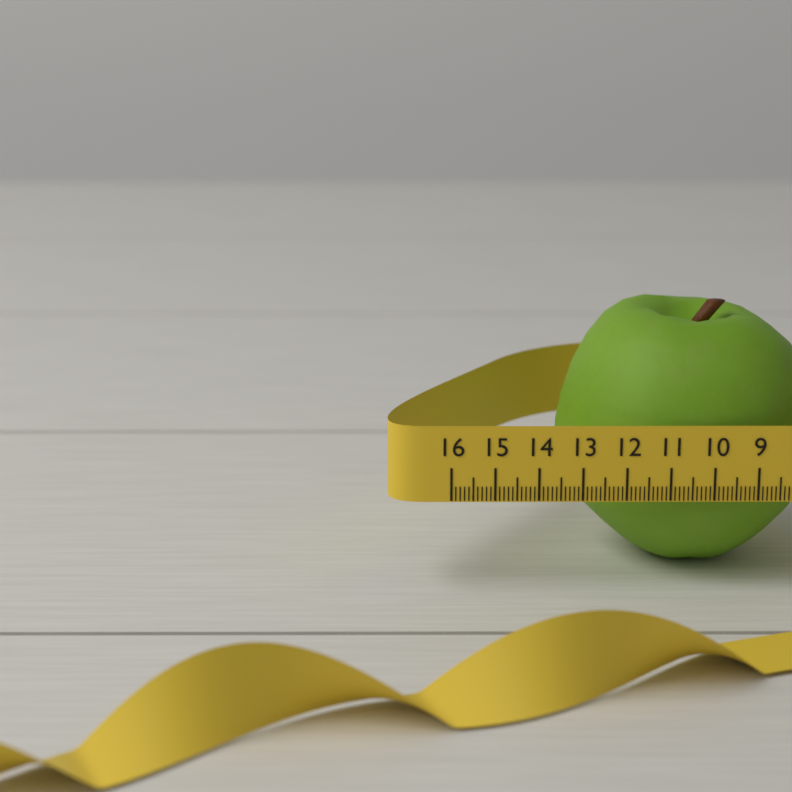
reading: 13.4 (no unit)
